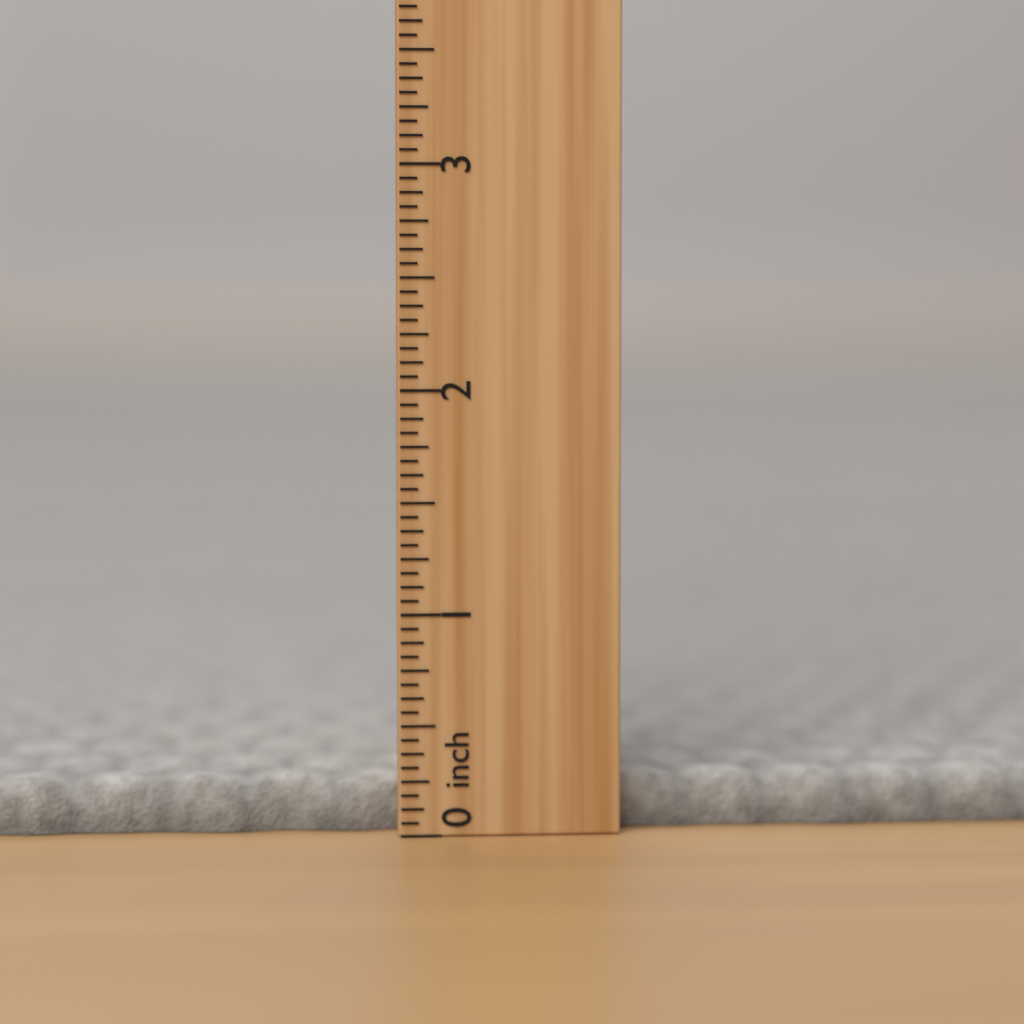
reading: 0.2500 inch
